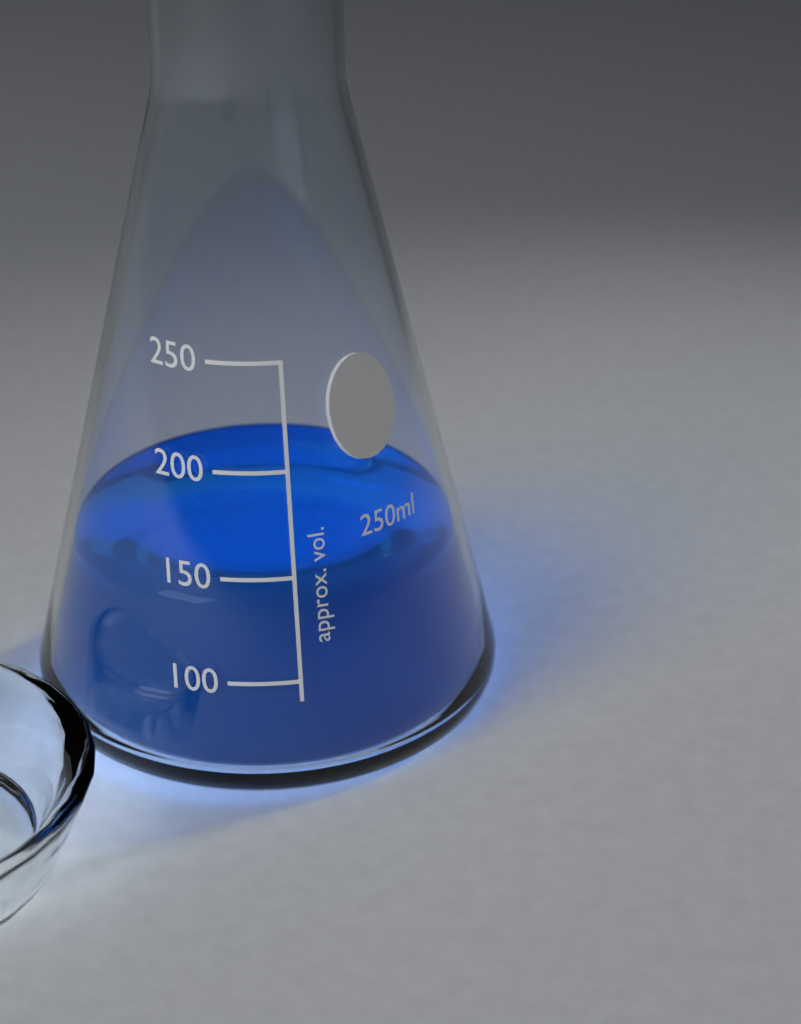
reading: 140 ml
